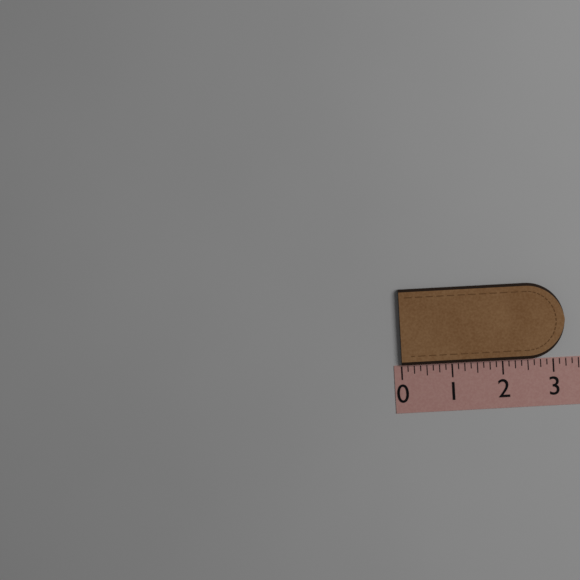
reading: 3.250 (no unit)
